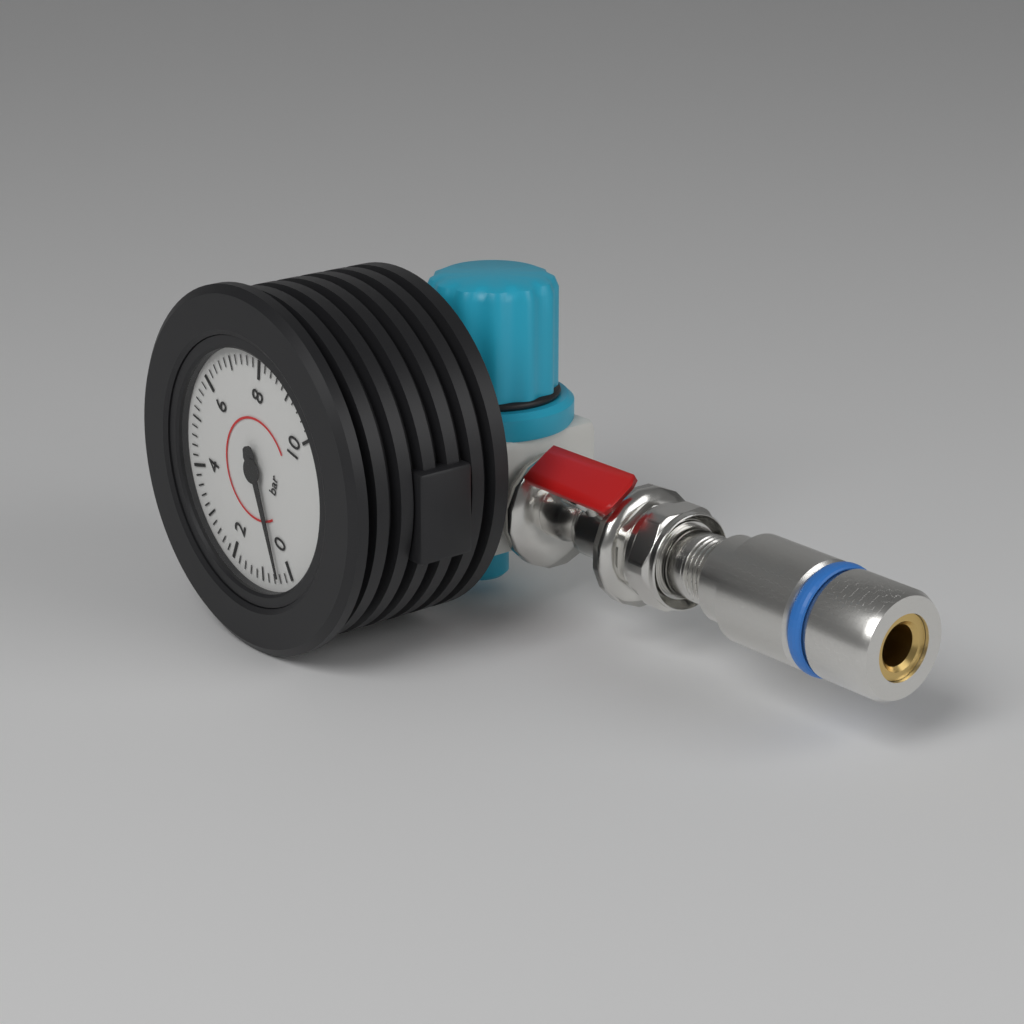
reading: 0.4 bar
